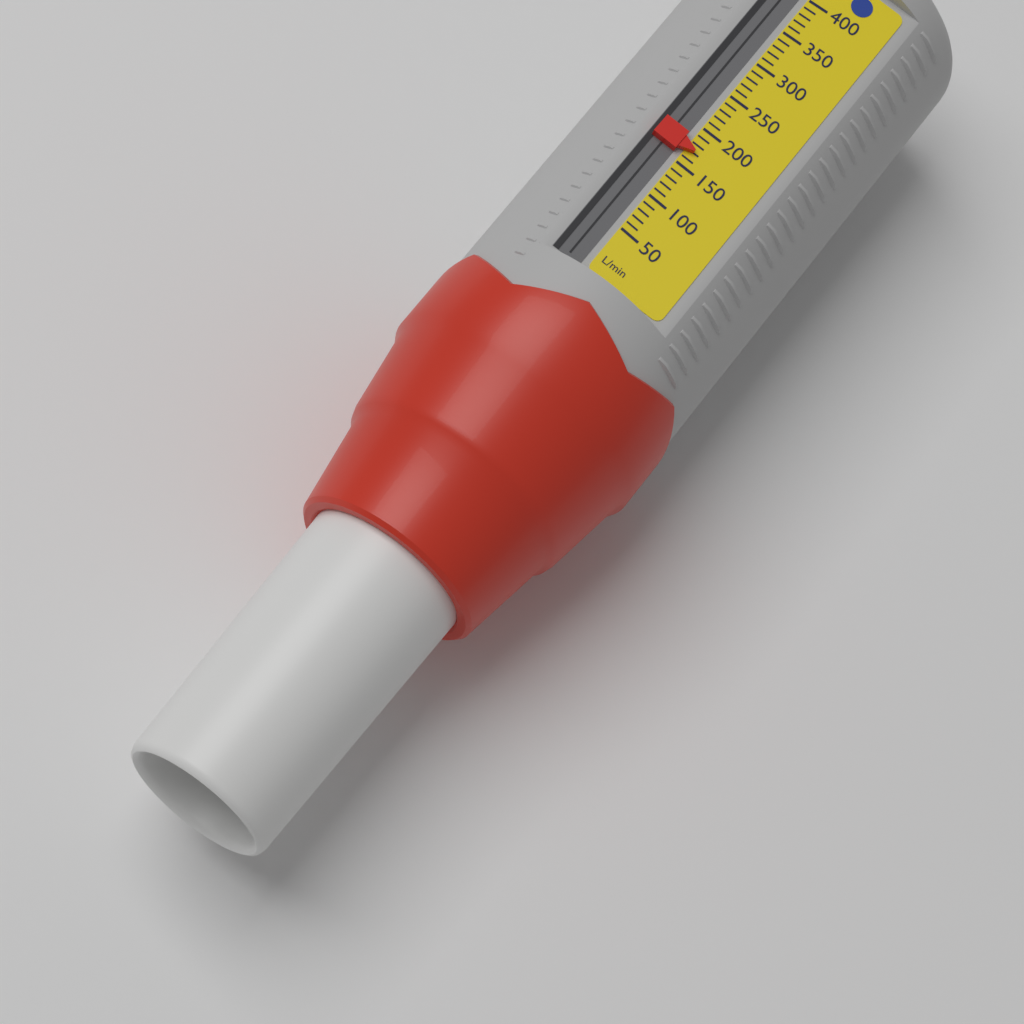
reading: 170 L/min
